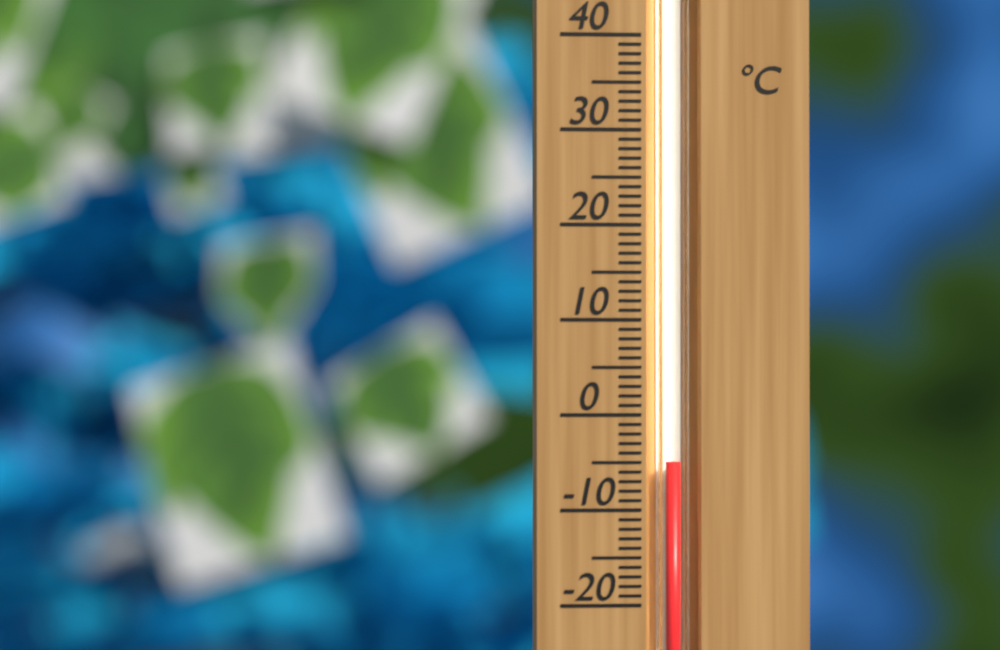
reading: -5 °C
